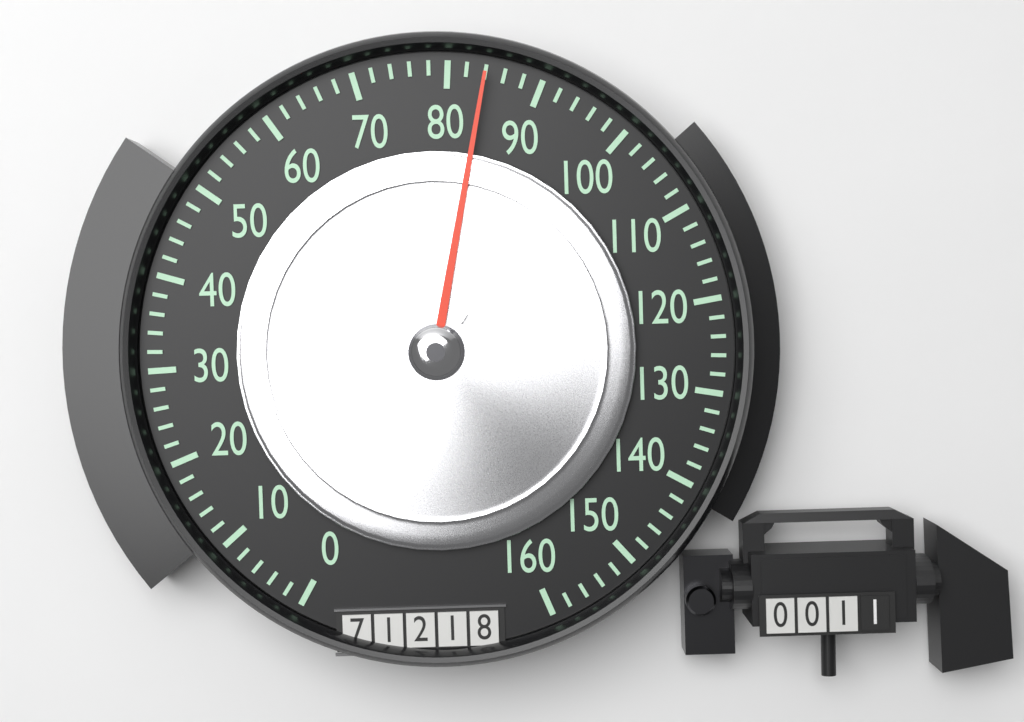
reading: 84 (no unit)
